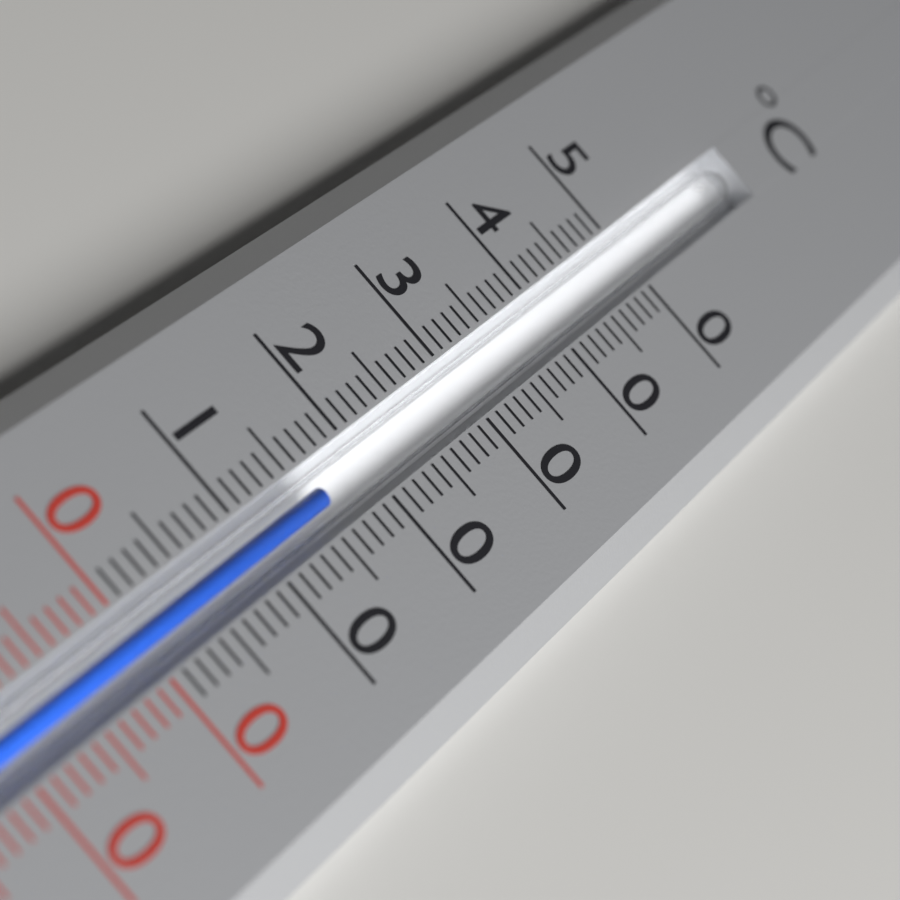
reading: 16 °C
